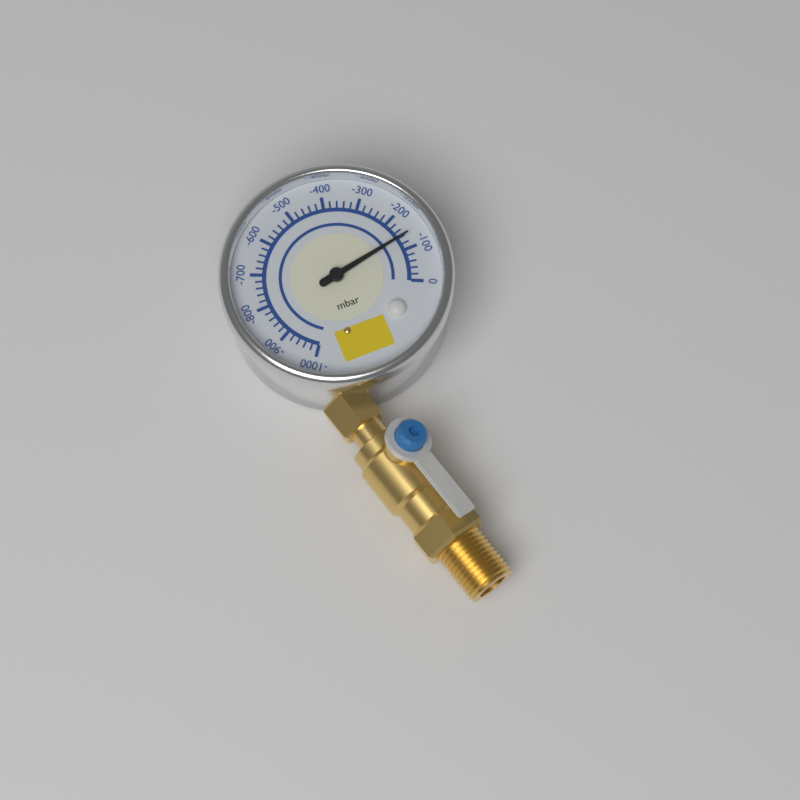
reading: -140 mbar
